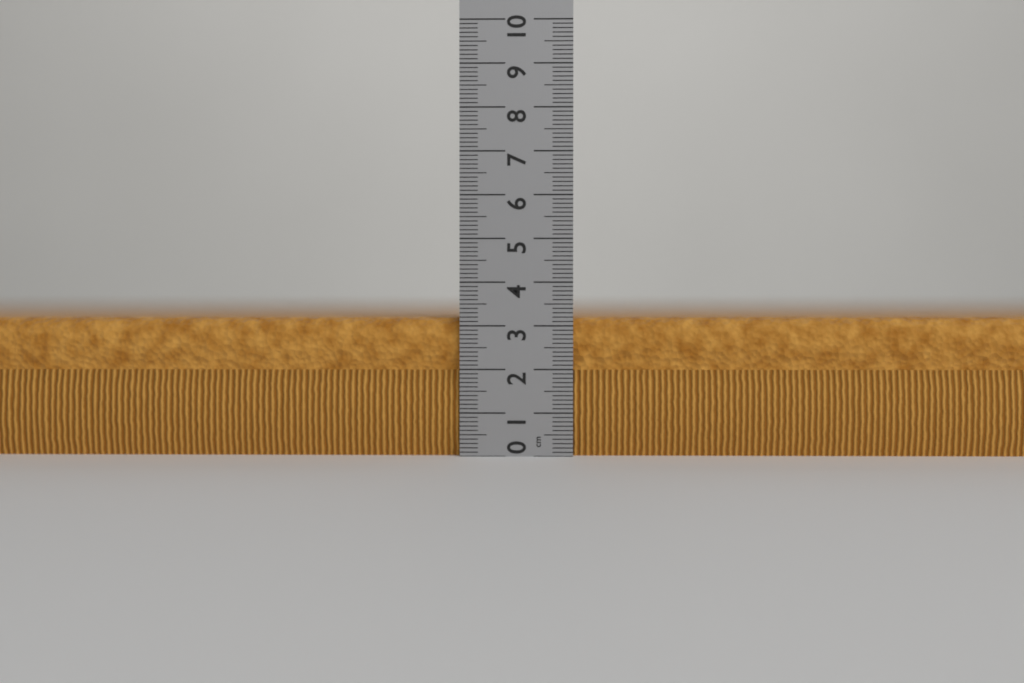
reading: 3.2 cm
